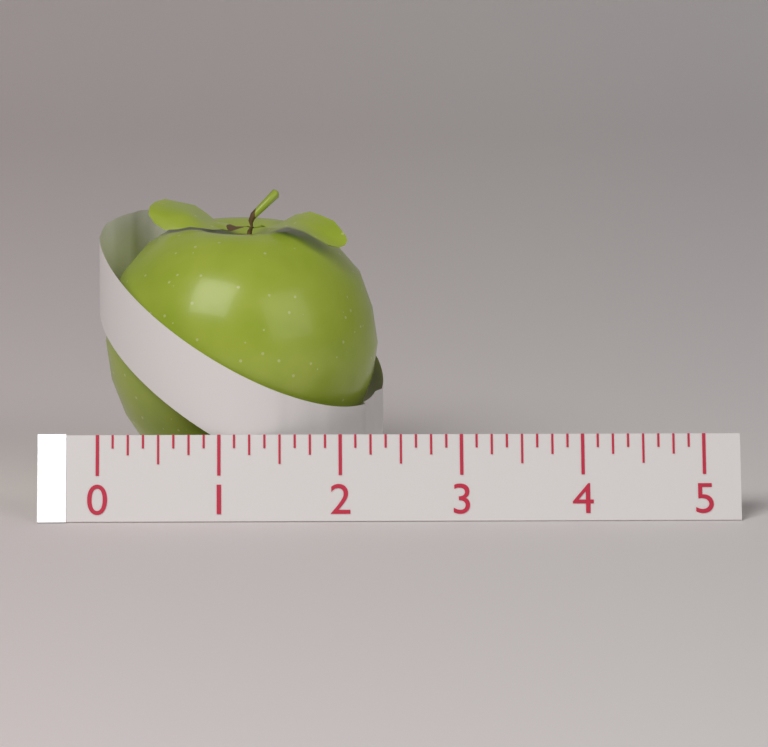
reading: 2.375 (no unit)
